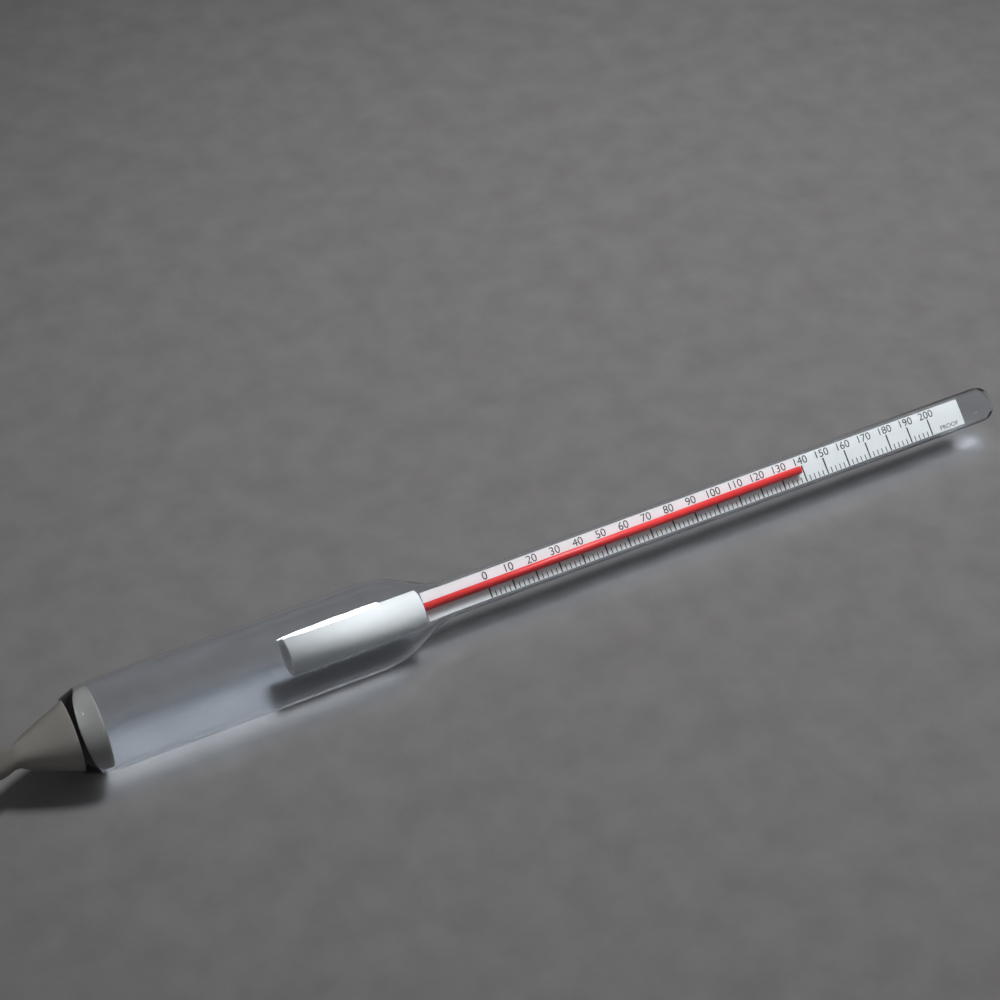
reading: 138 proof
